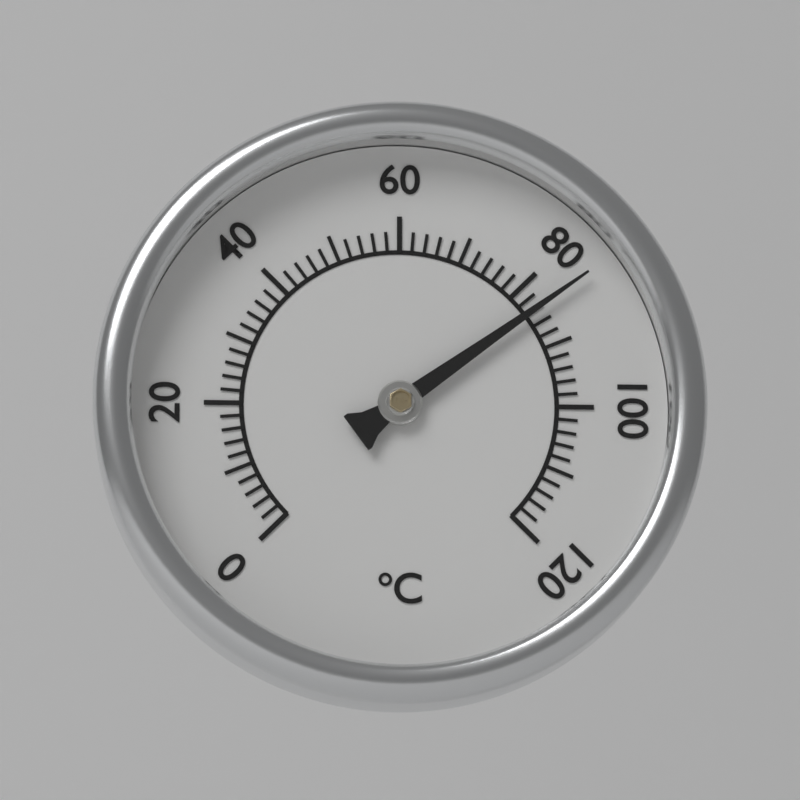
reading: 84 °C
